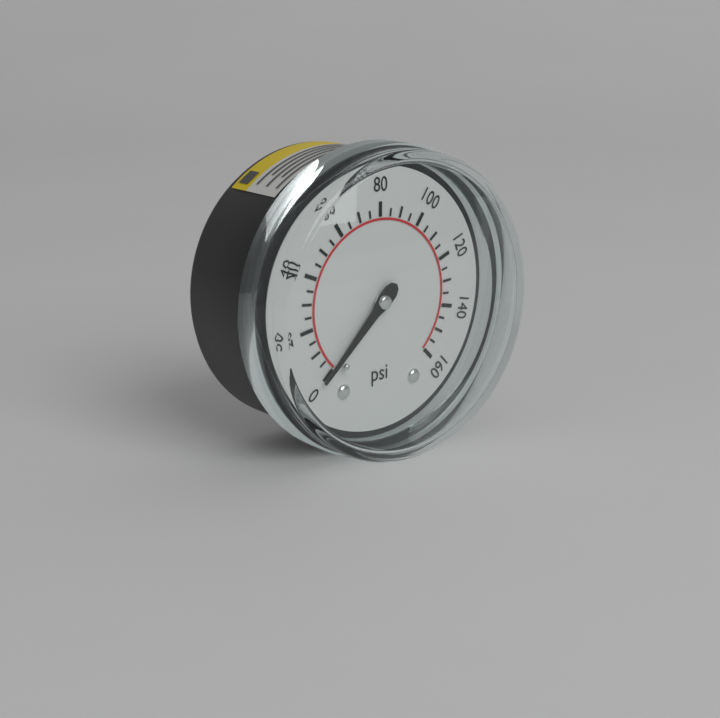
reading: 0 psi
